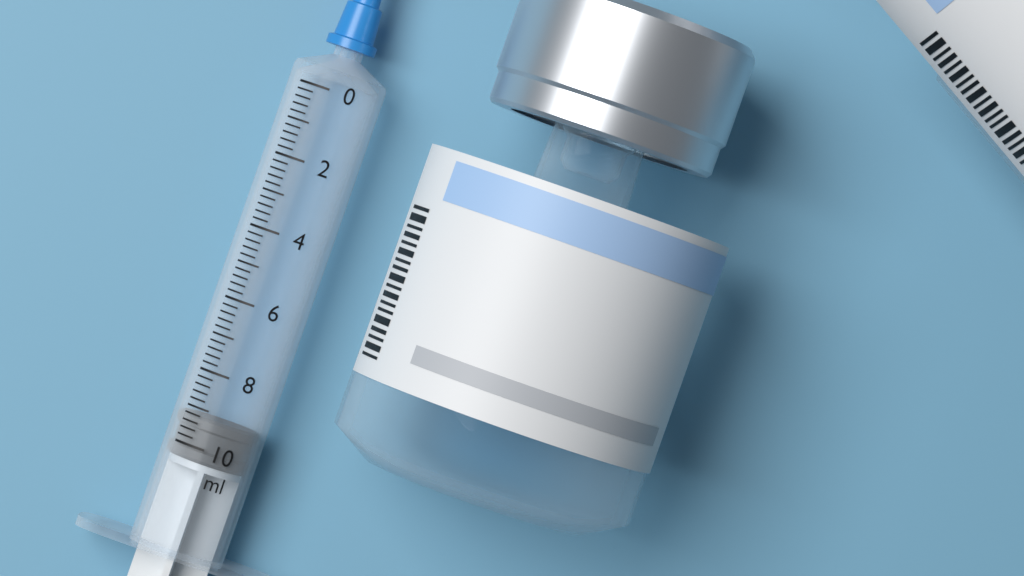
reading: 9.2 ml
